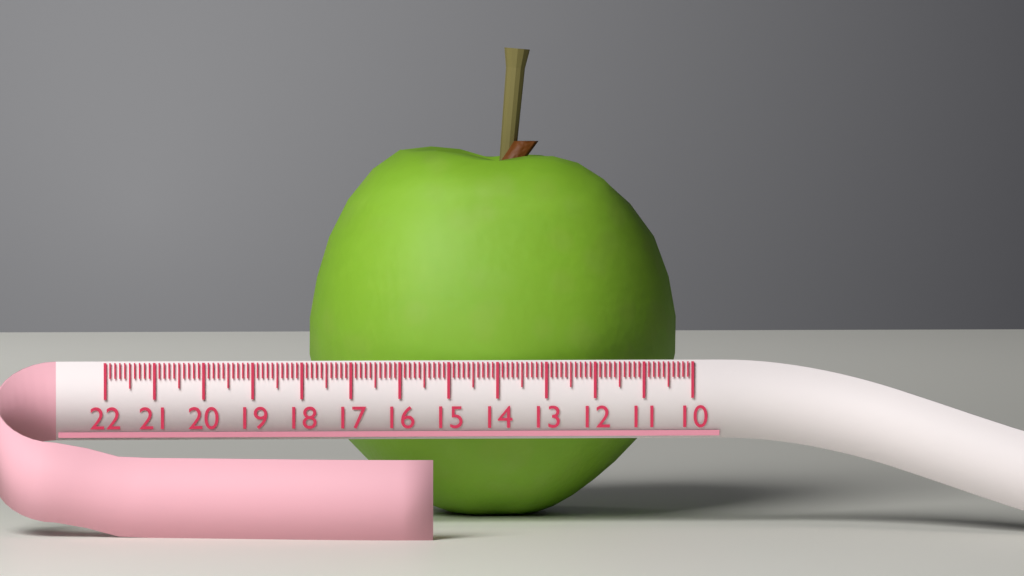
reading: 17.7 (no unit)
